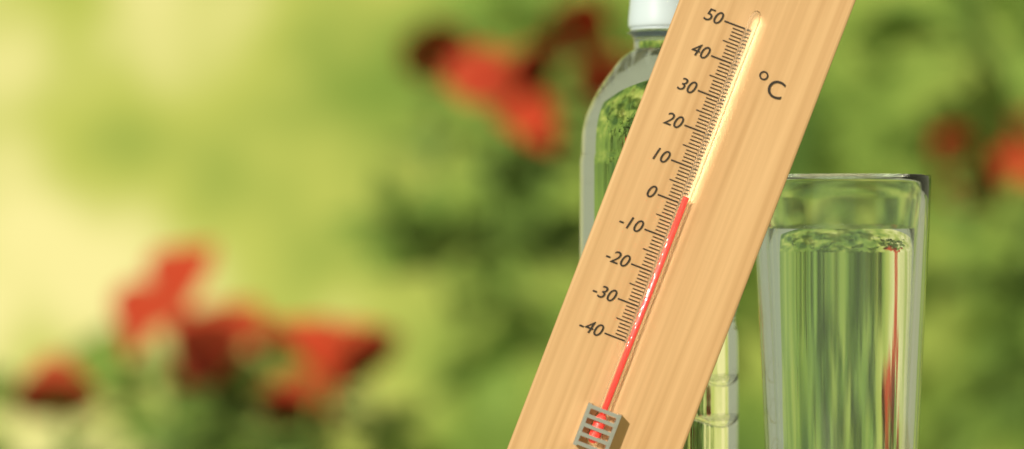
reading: 2 °C
